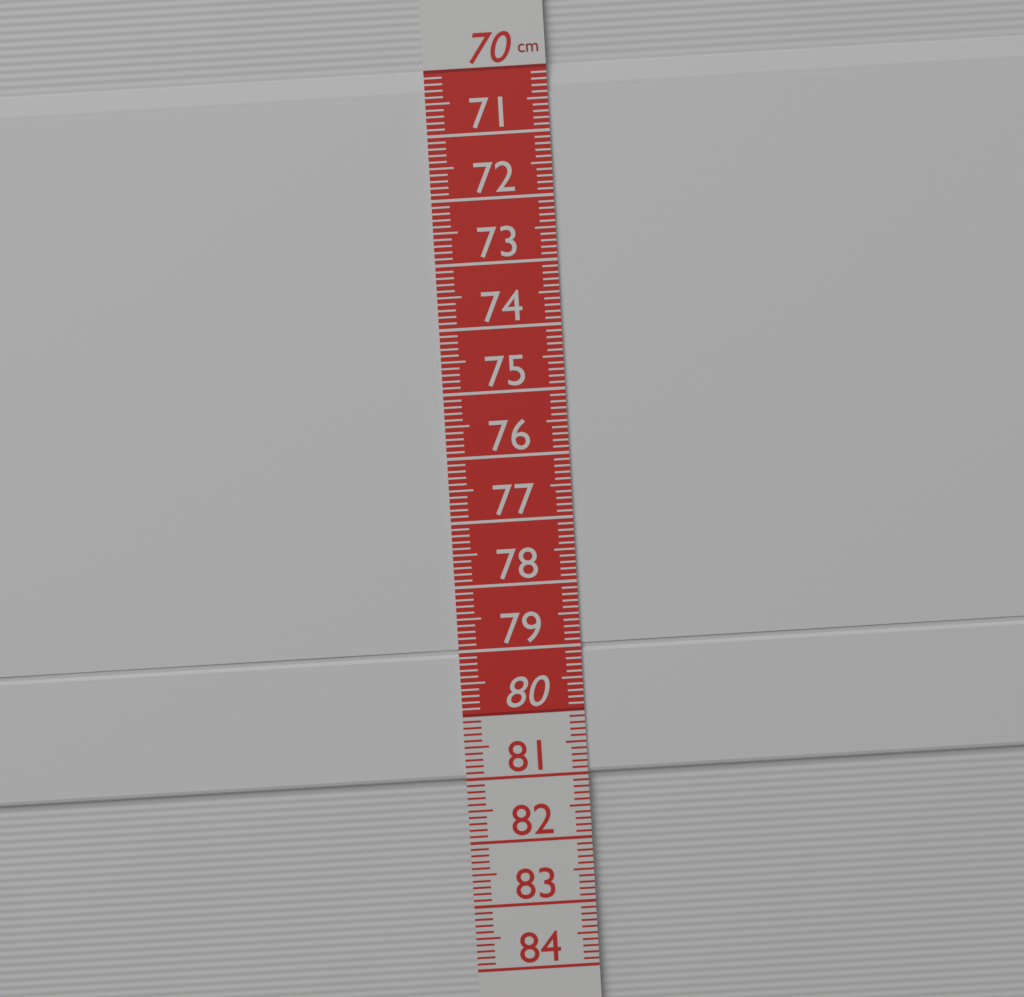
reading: 81.0 cm
